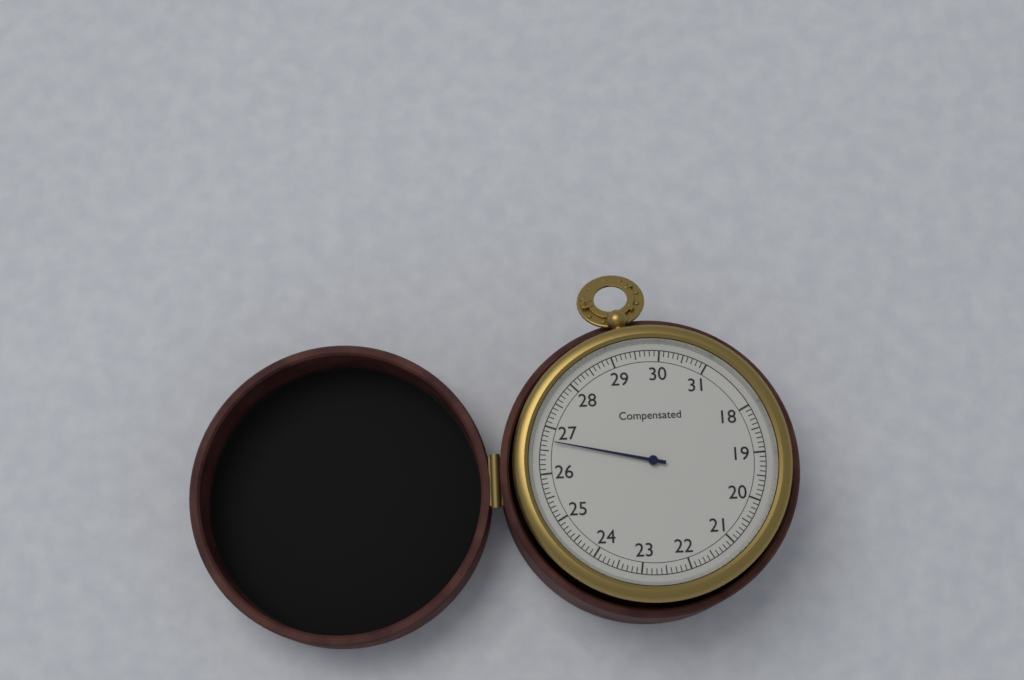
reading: 26.7 (no unit)
